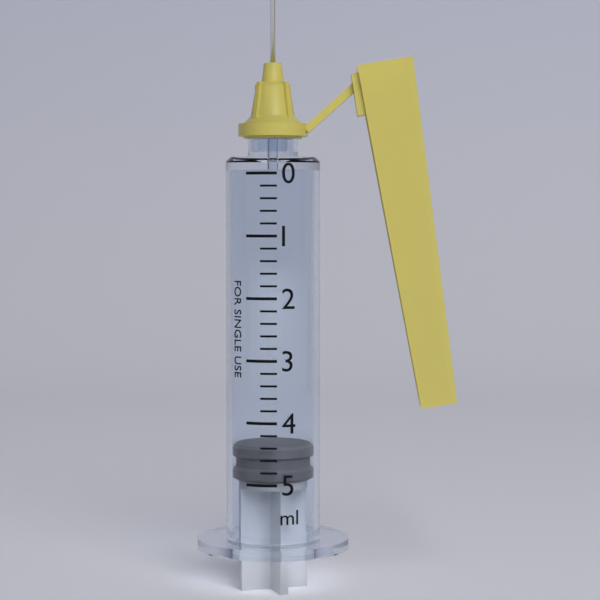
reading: 4.4 ml
